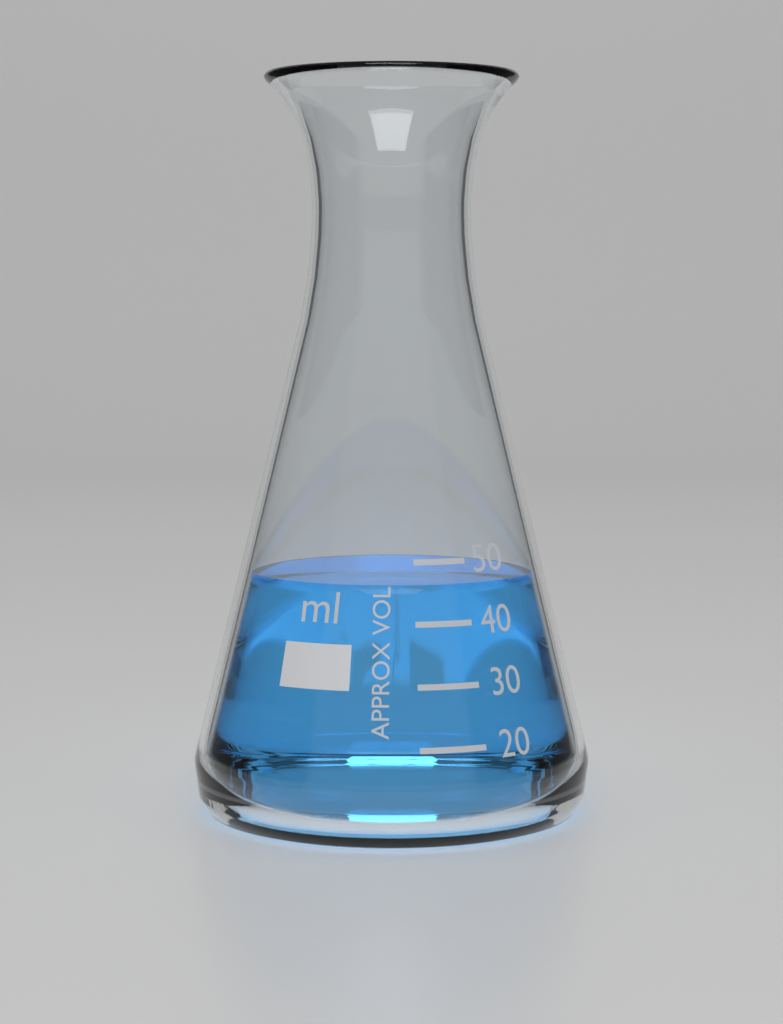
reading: 46 ml
